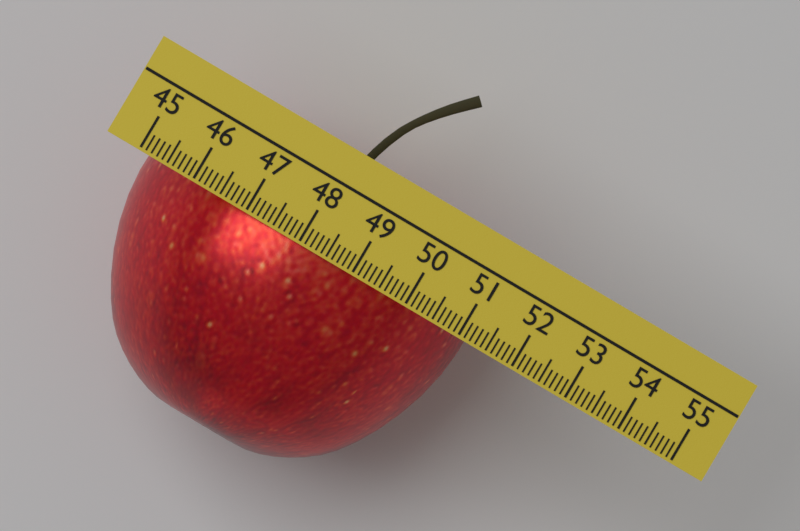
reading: 51.1 (no unit)
